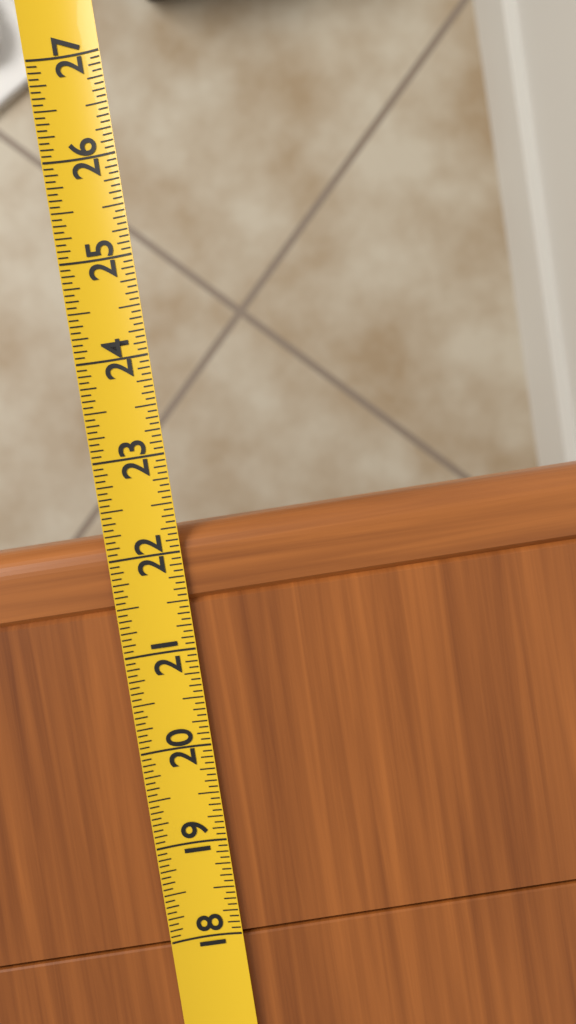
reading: 22.2500 (no unit)
